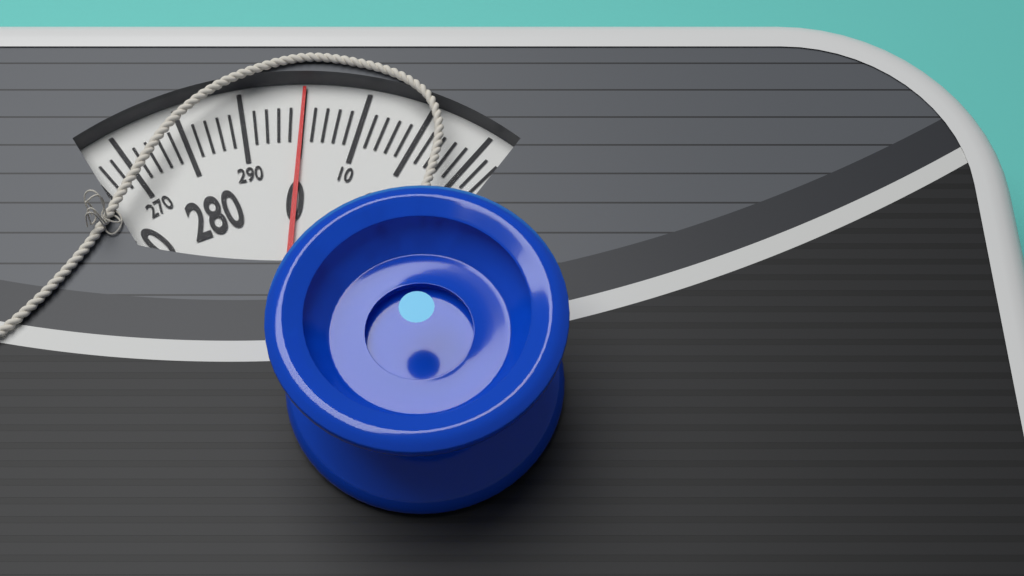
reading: 0 (no unit)
